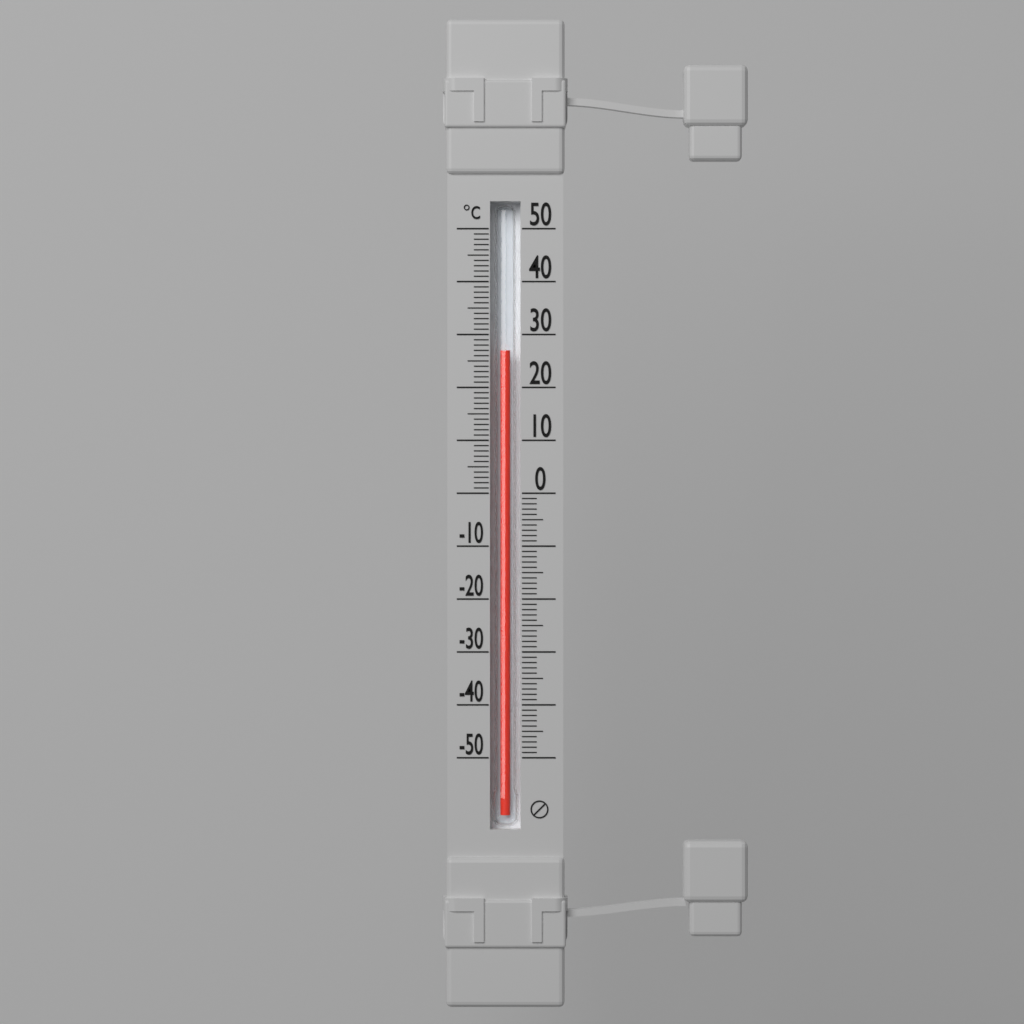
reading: 27 °C
